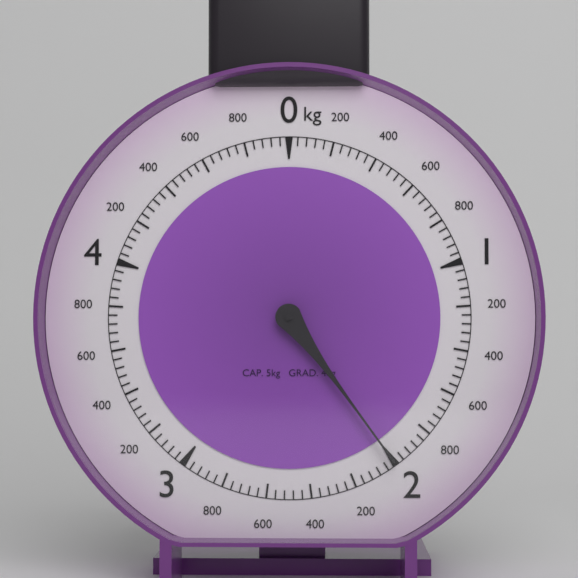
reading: 2.00 kg
